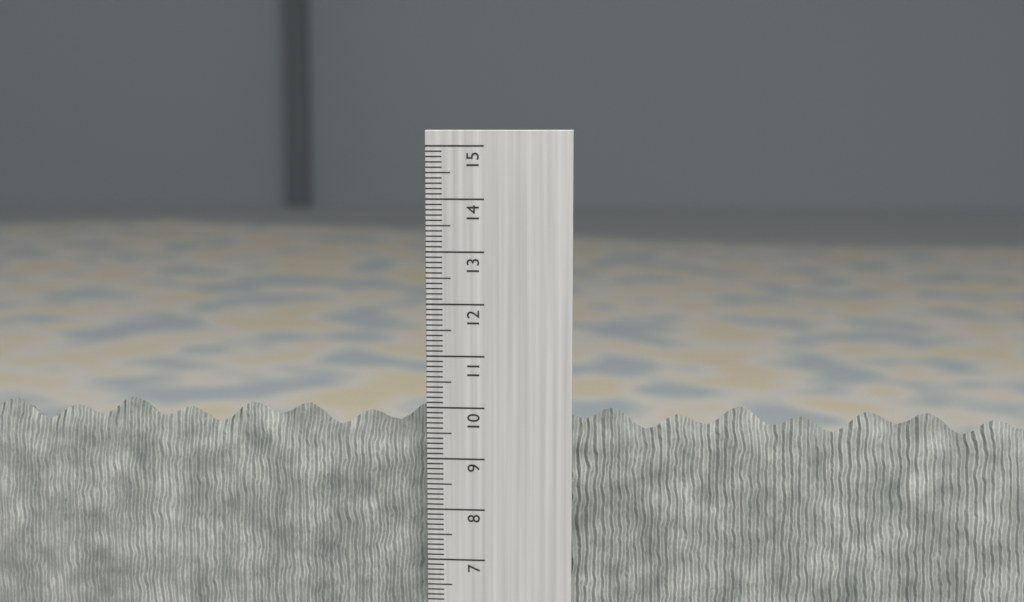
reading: 10.0 cm
